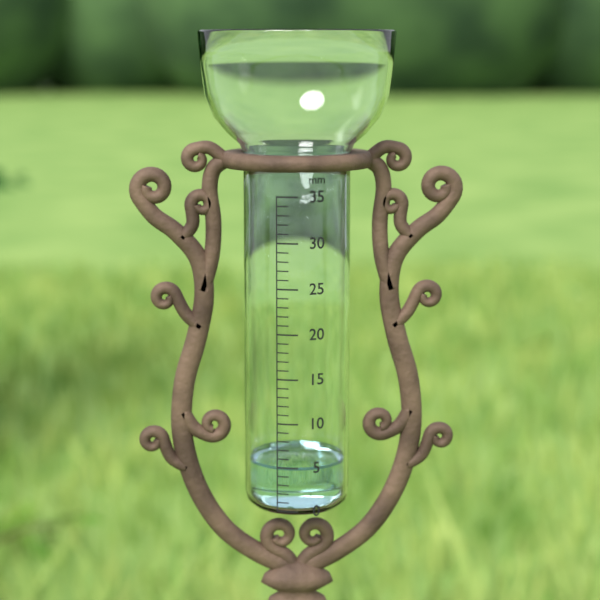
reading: 5 mm
